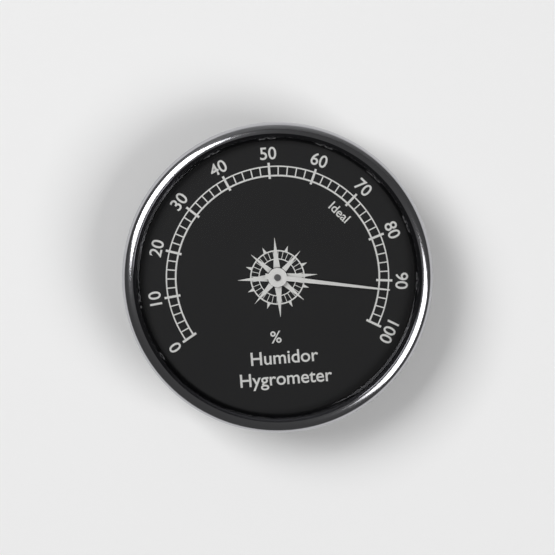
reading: 92 %
